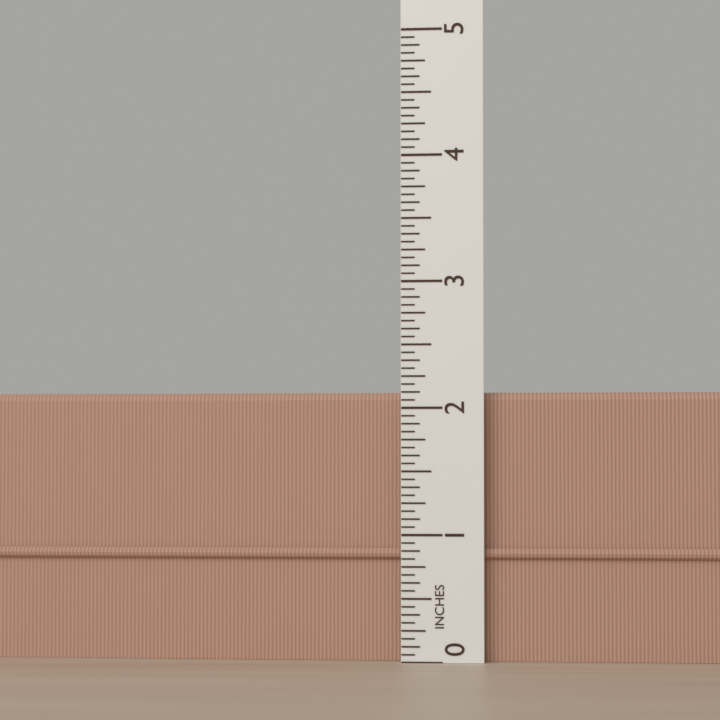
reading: 2.1250 in
